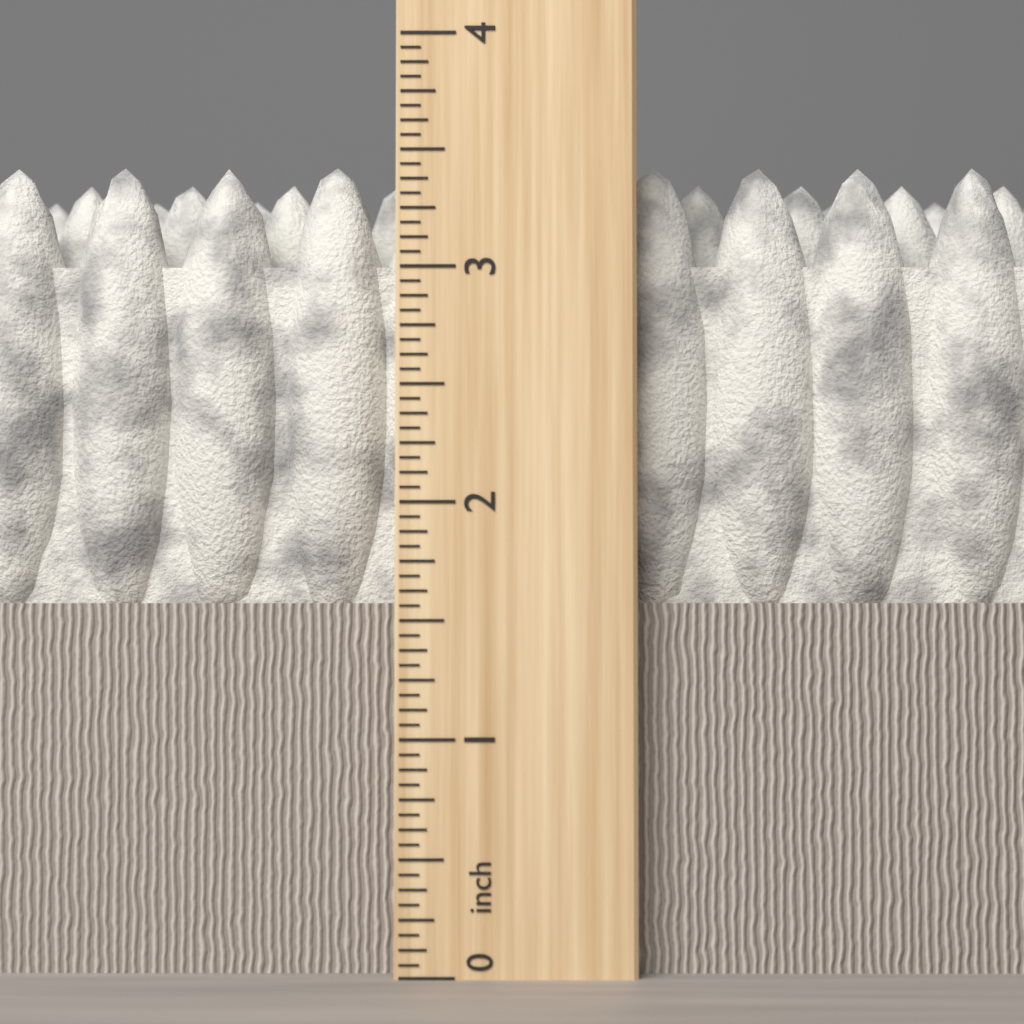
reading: 3.5000 inch
